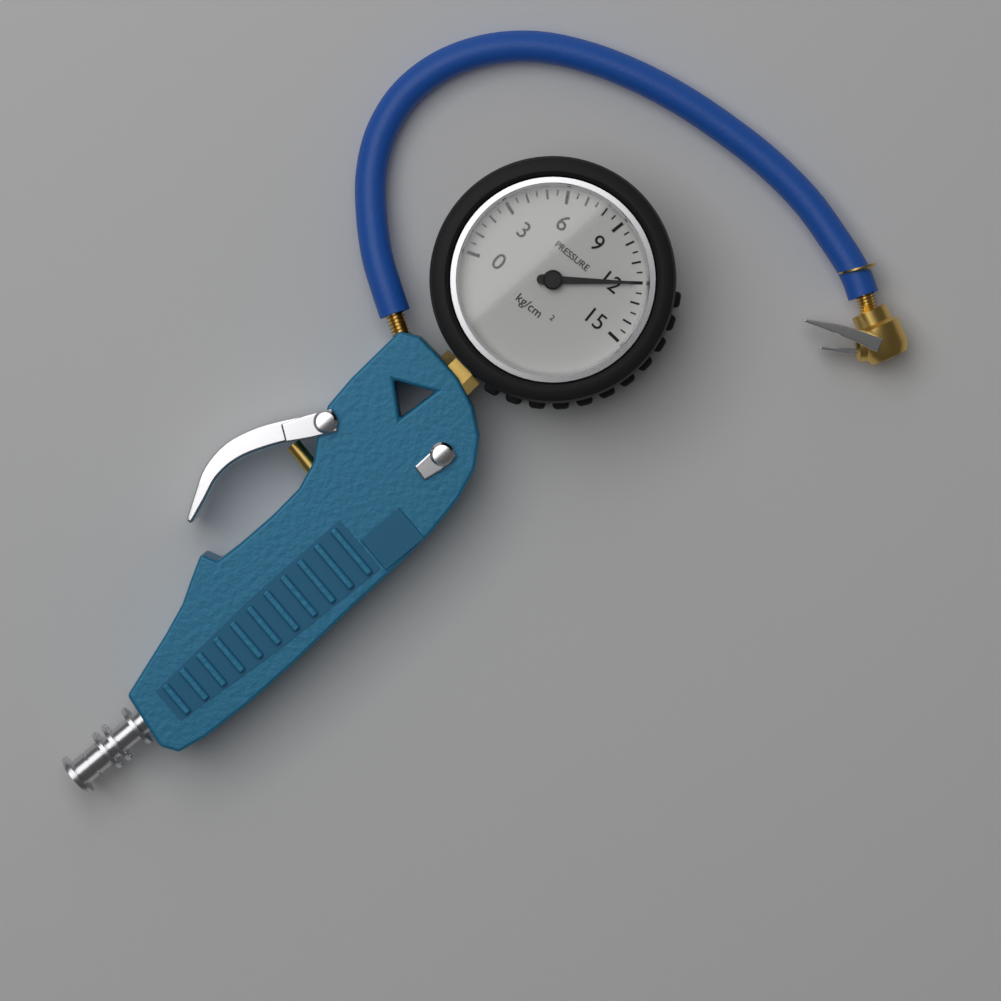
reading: 12.0 kg/cm²
